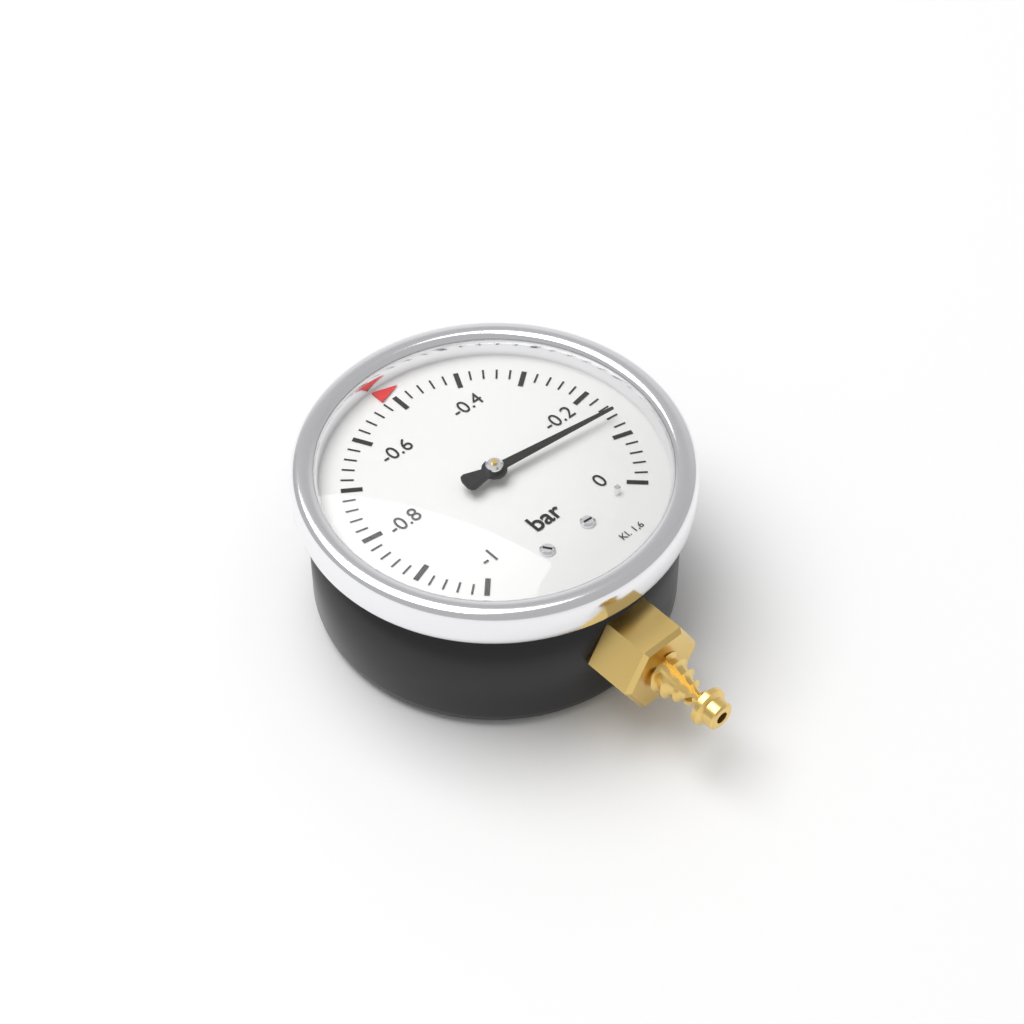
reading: -0.14 bar
